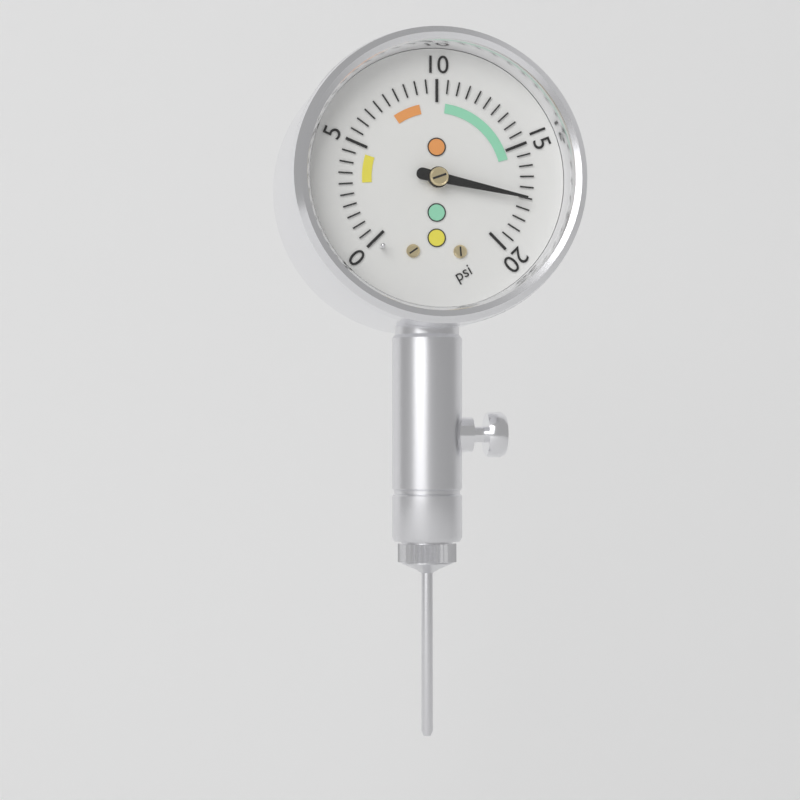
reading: 17.5 psi
